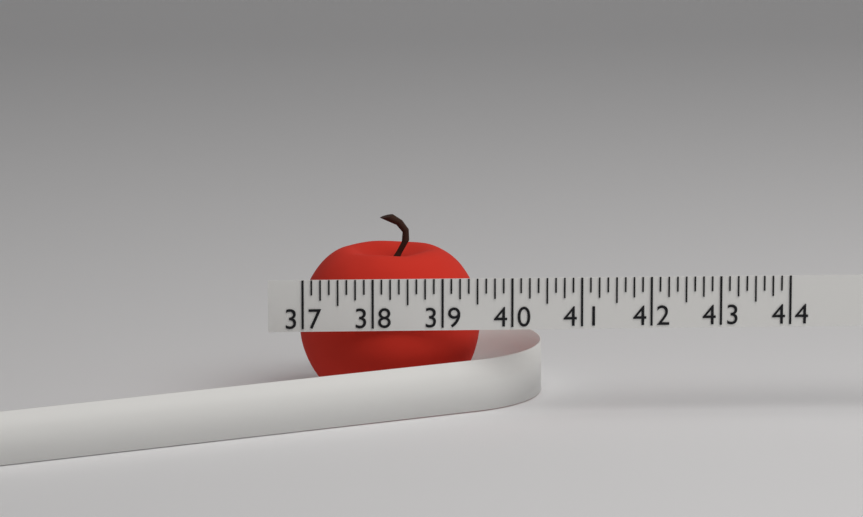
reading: 39.625 (no unit)
